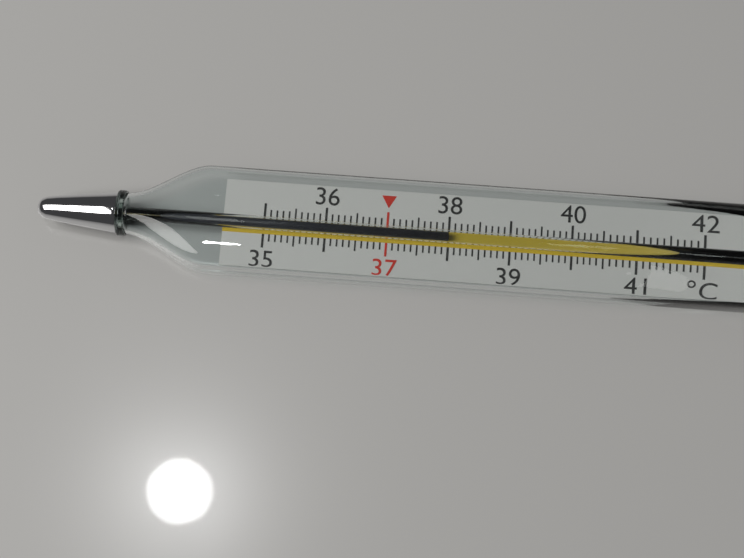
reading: 38.0 °C
